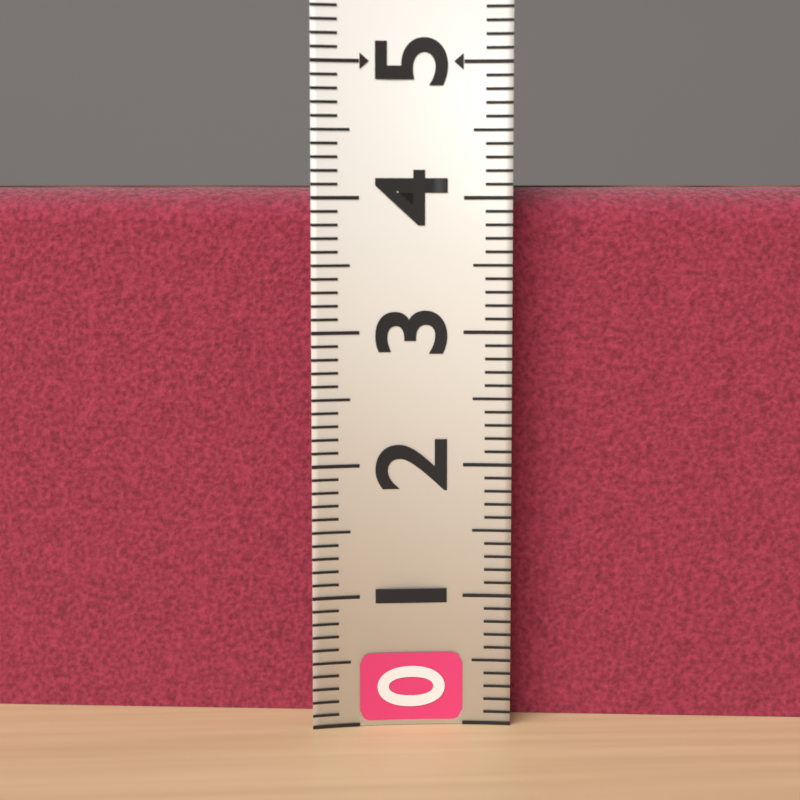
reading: 4.1 (no unit)
